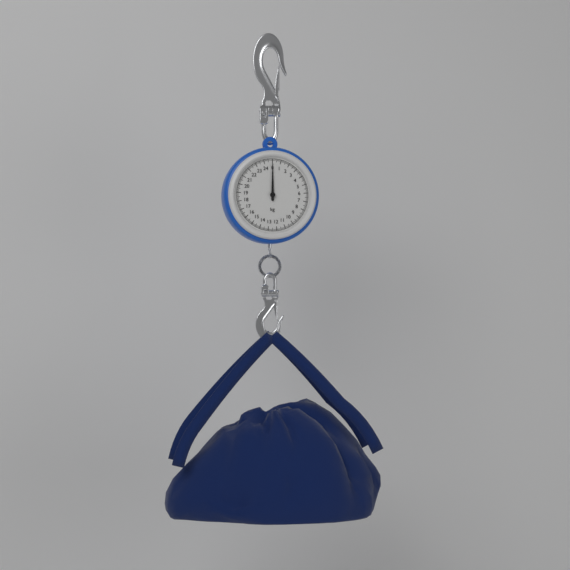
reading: 0.0 kg
